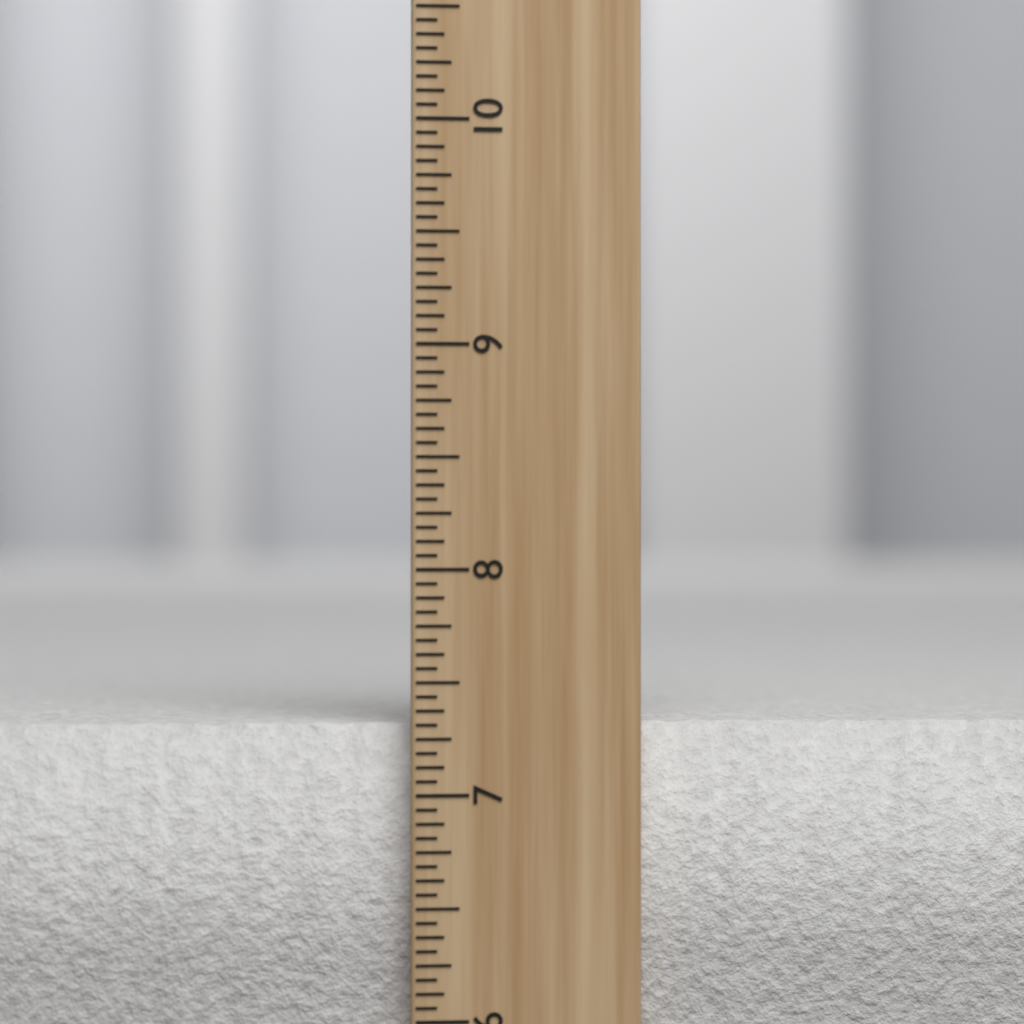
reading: 7.3125 inch
